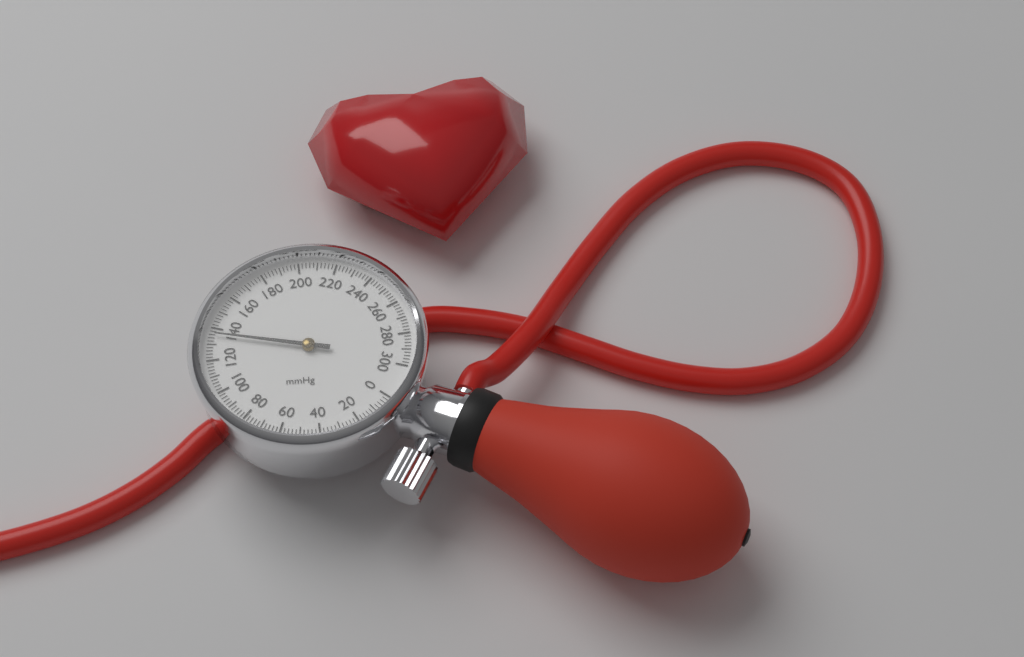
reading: 136 mmHg
